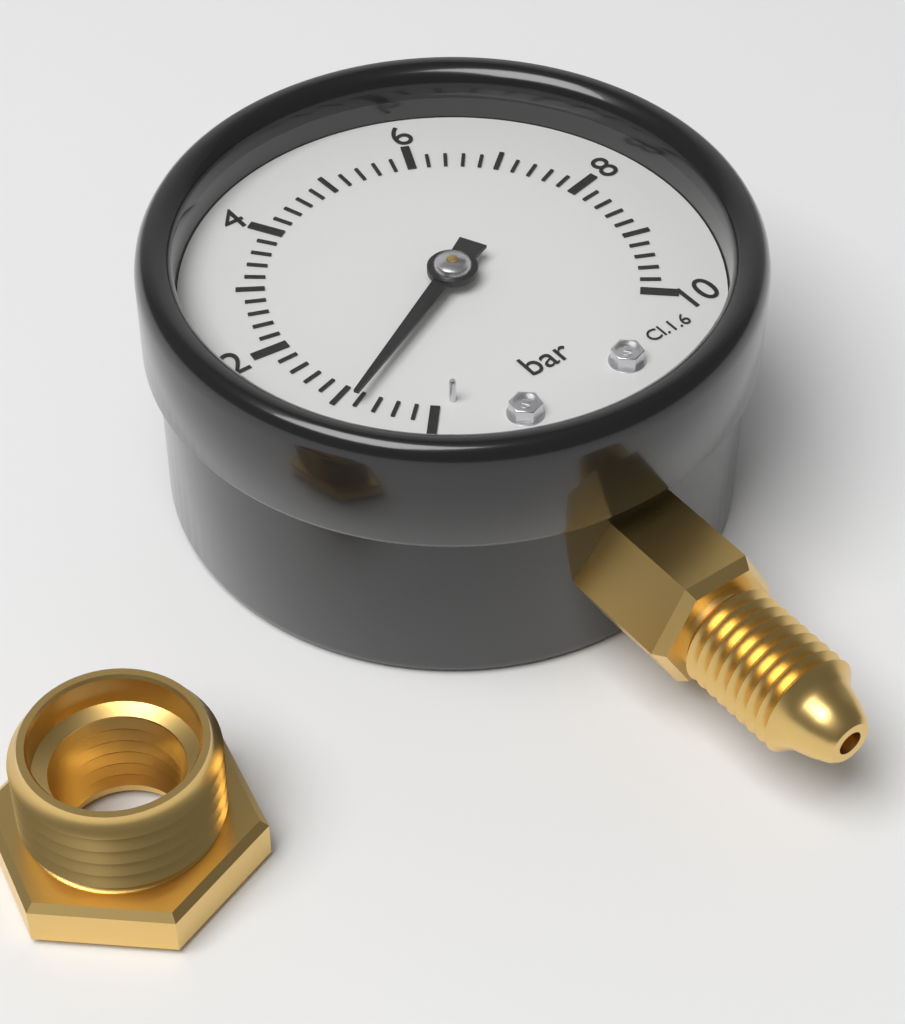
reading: 0.8 bar
